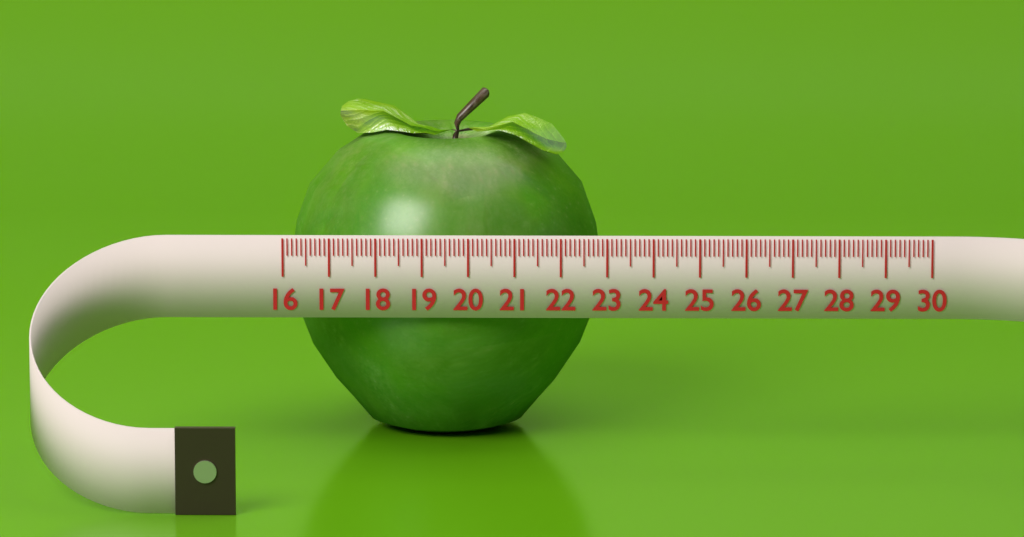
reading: 22.9 (no unit)
